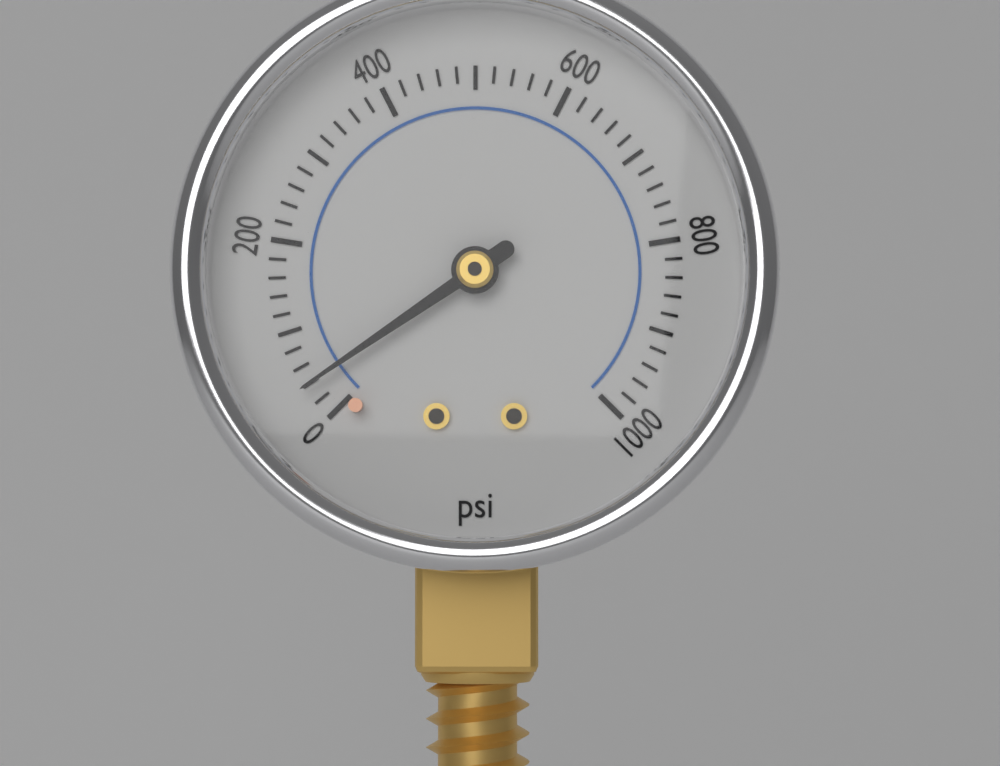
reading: 40 psi
